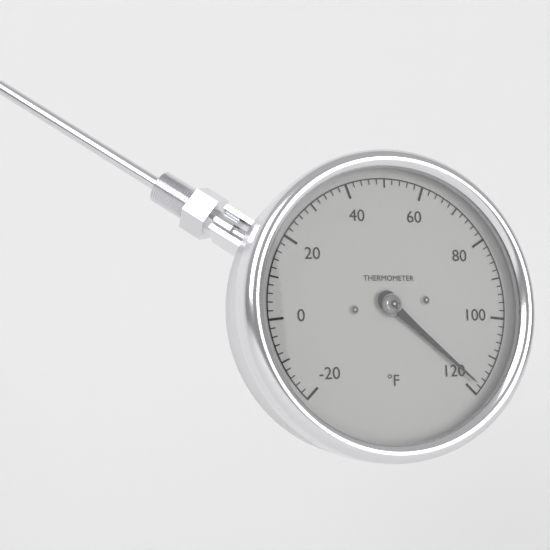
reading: 118 °F
